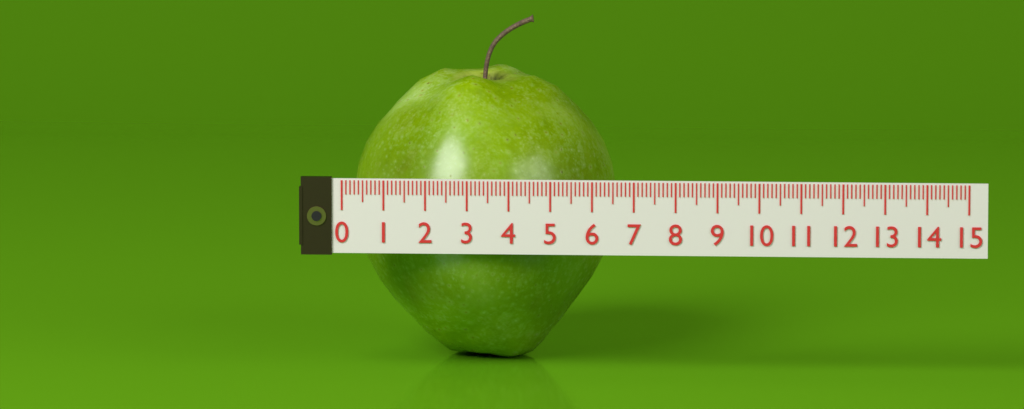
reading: 6.4 (no unit)
